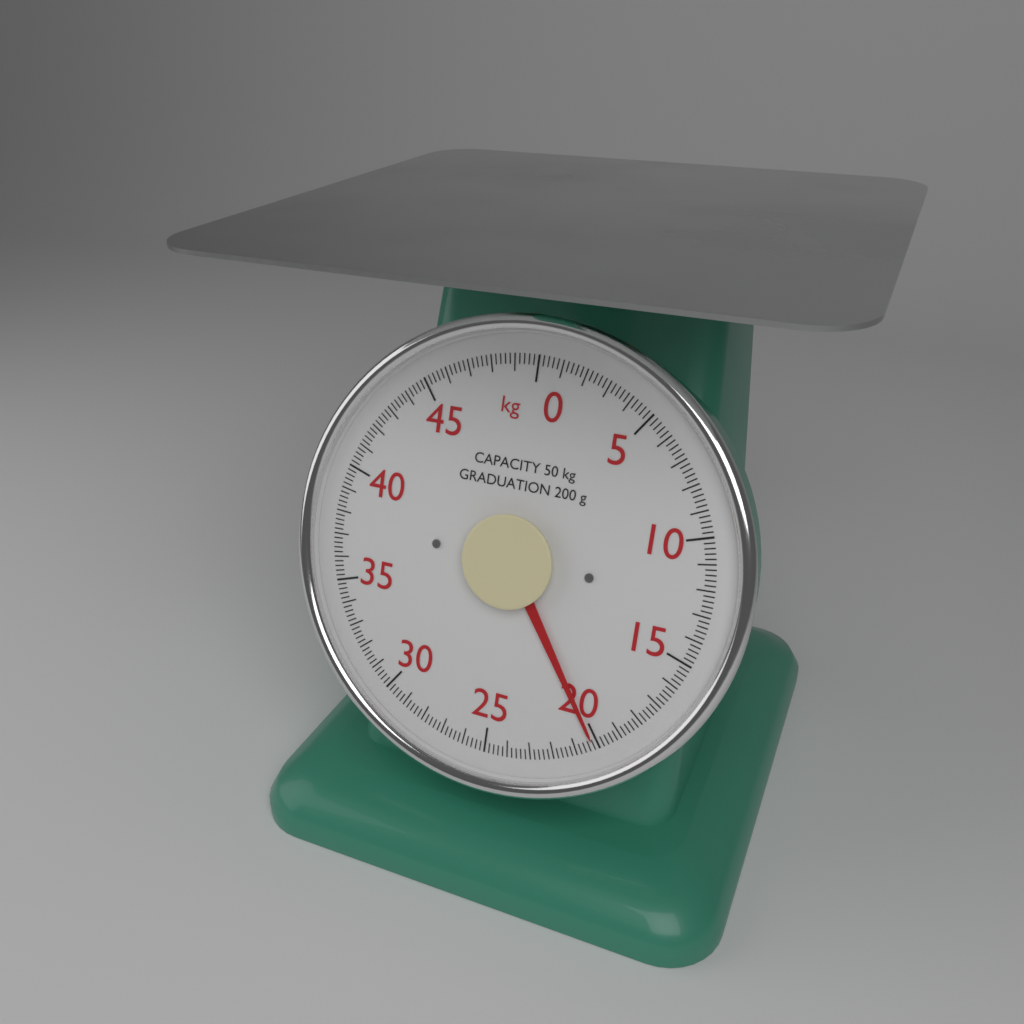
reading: 20.2 kg
